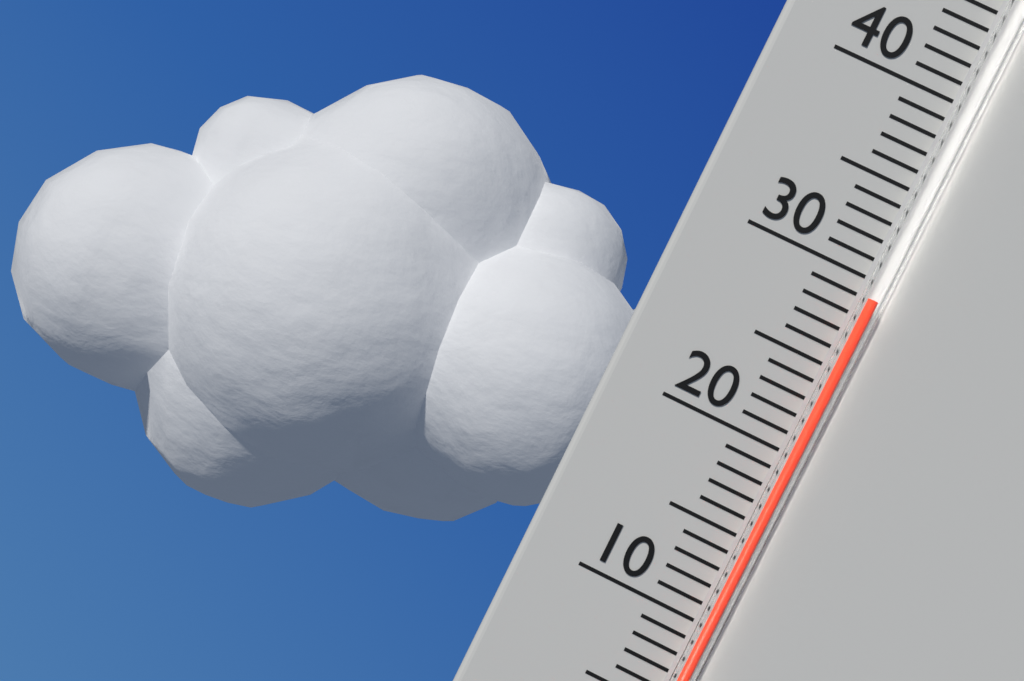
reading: 29 °C
